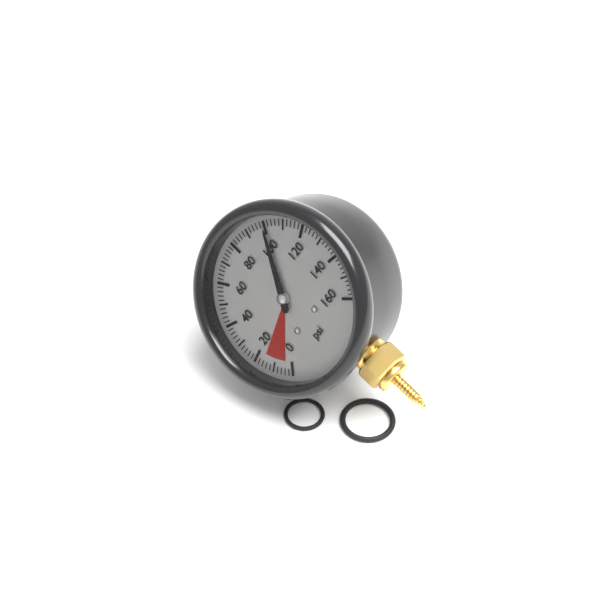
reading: 100 psi
